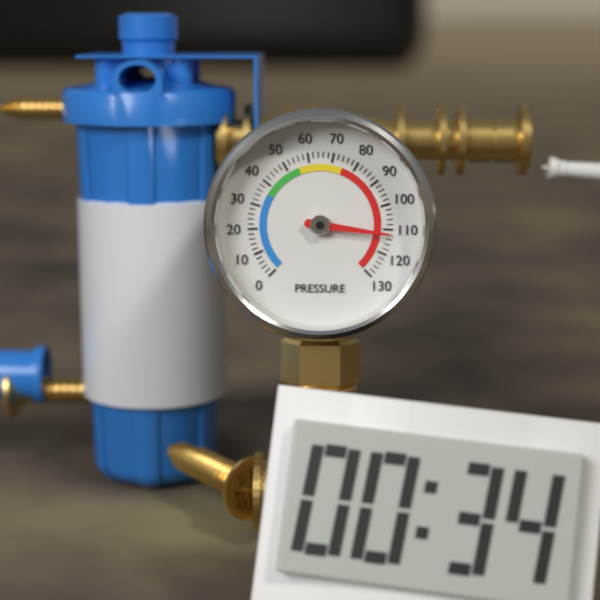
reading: 112 (no unit)
